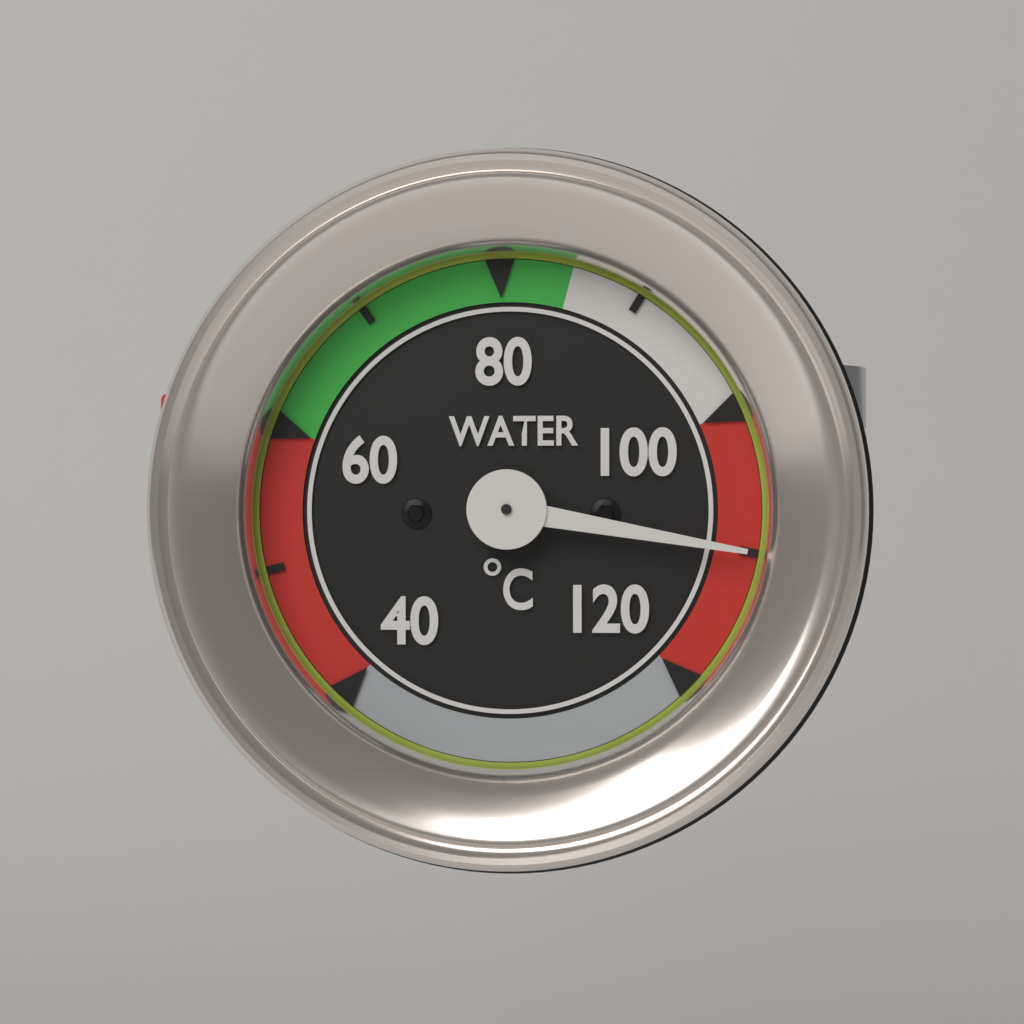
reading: 110 °C
